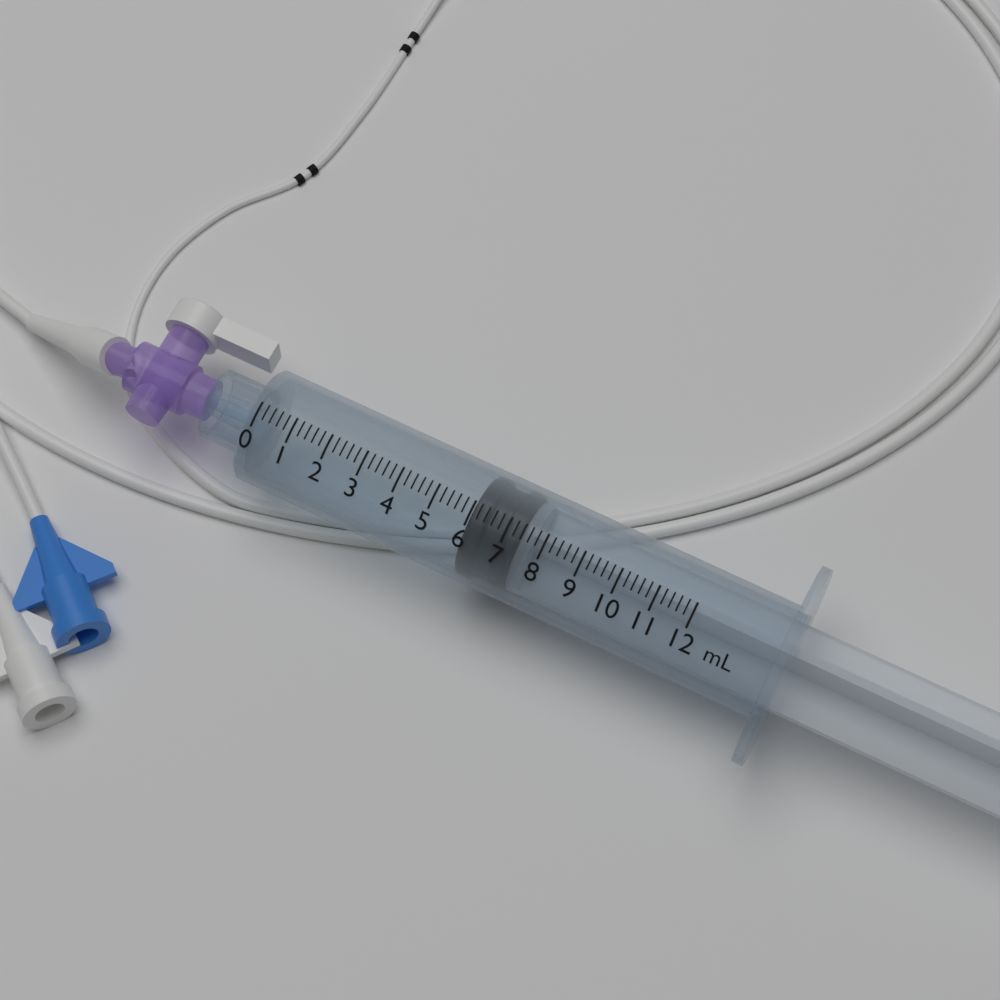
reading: 6.0 mL
